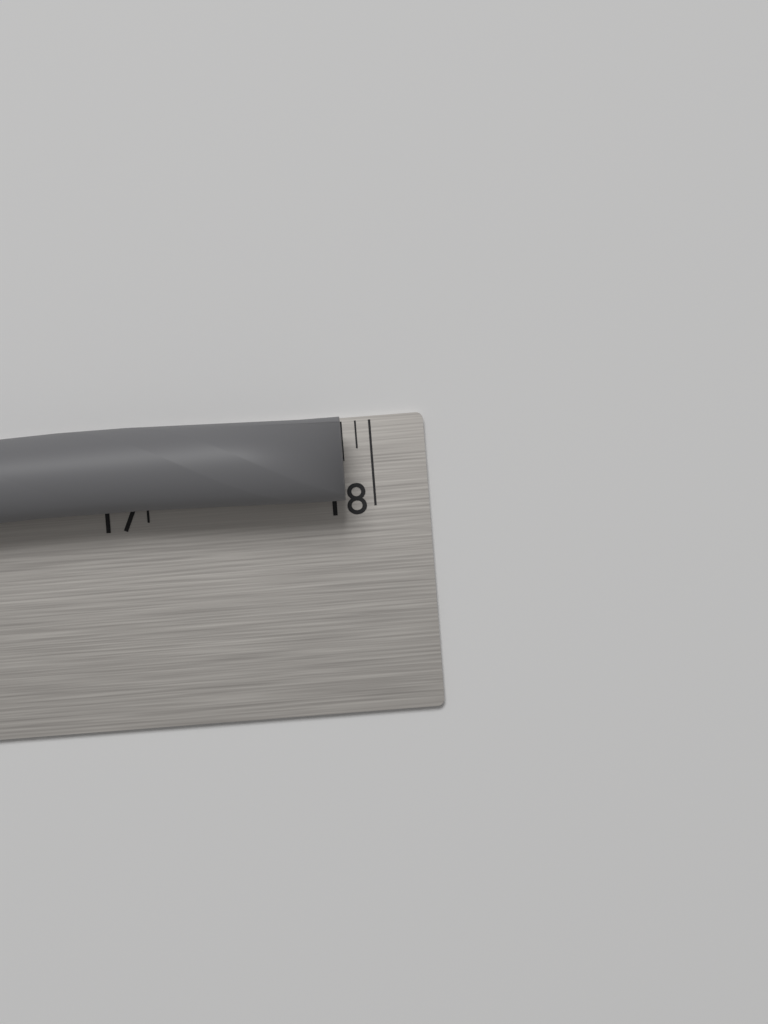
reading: 17.8750 in
